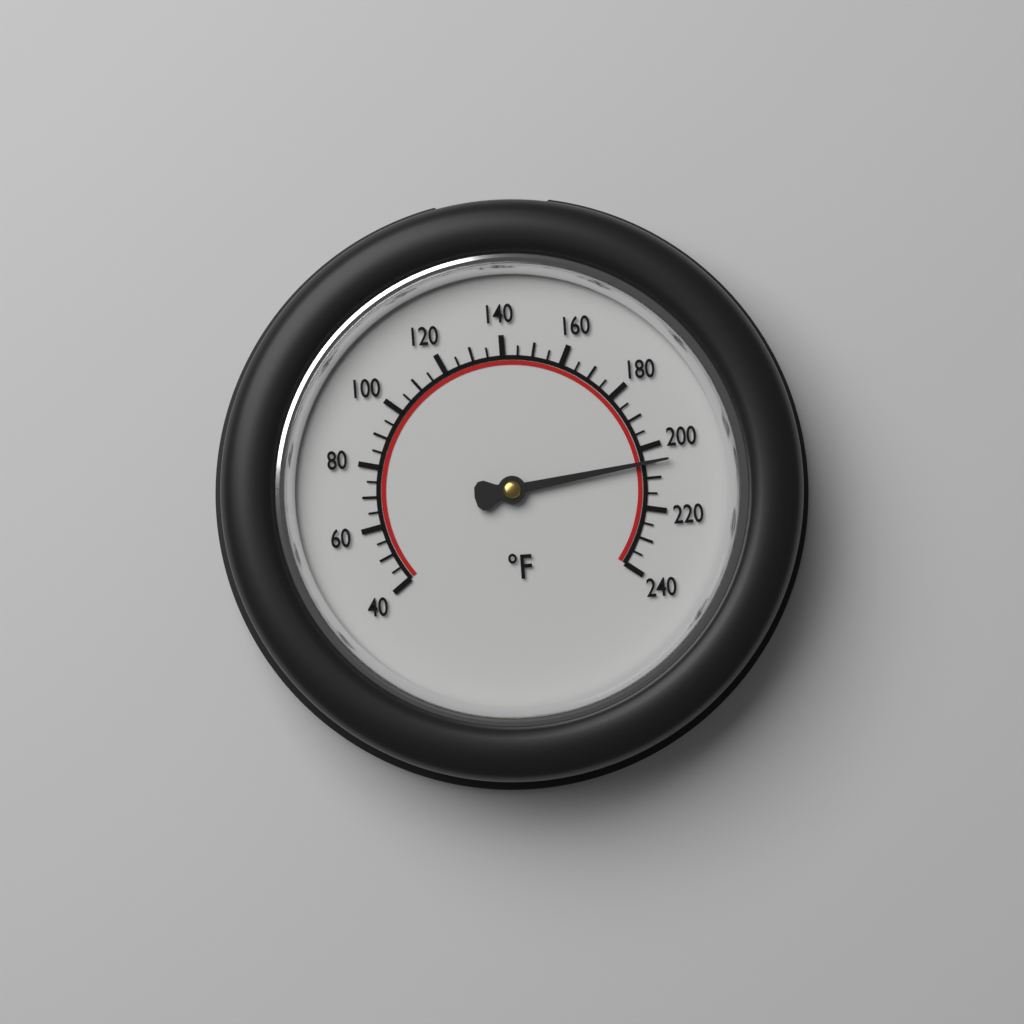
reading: 205 °F
